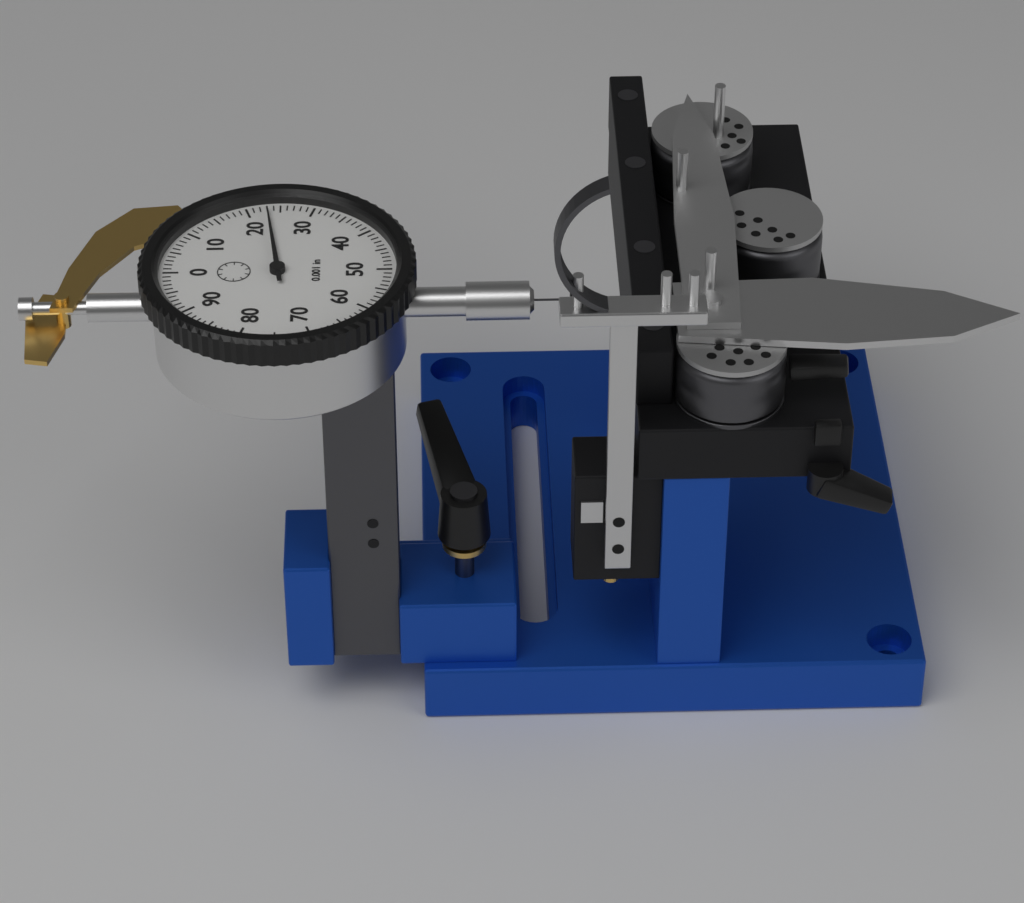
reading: 0.023 in
